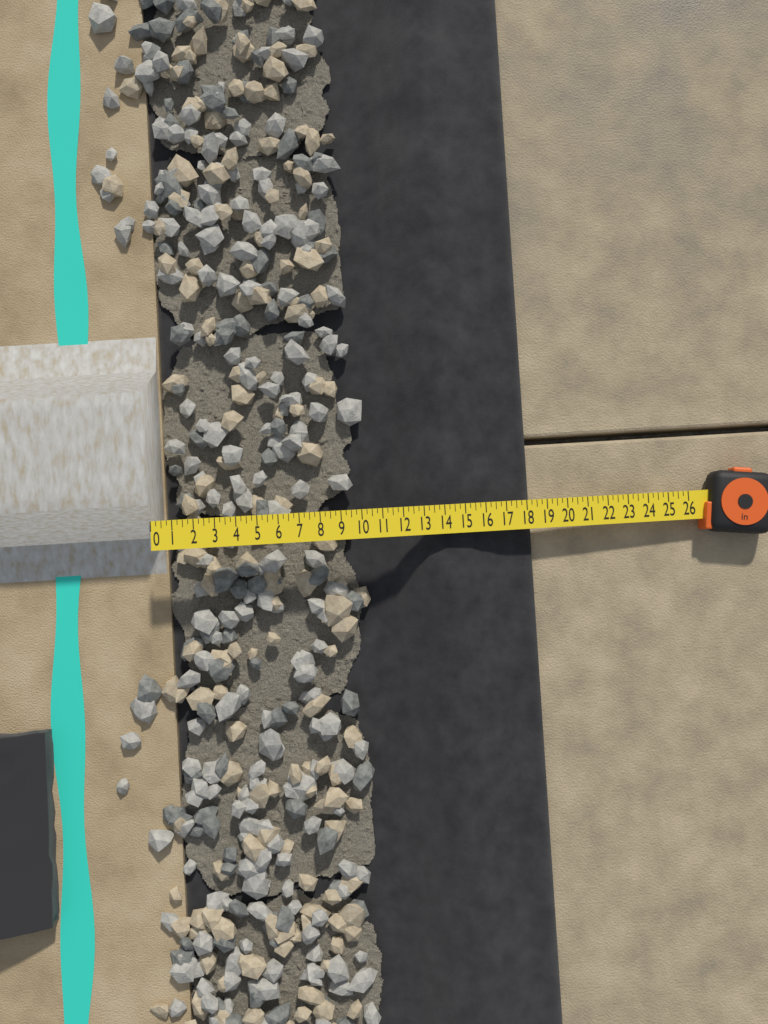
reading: 18.25 in
